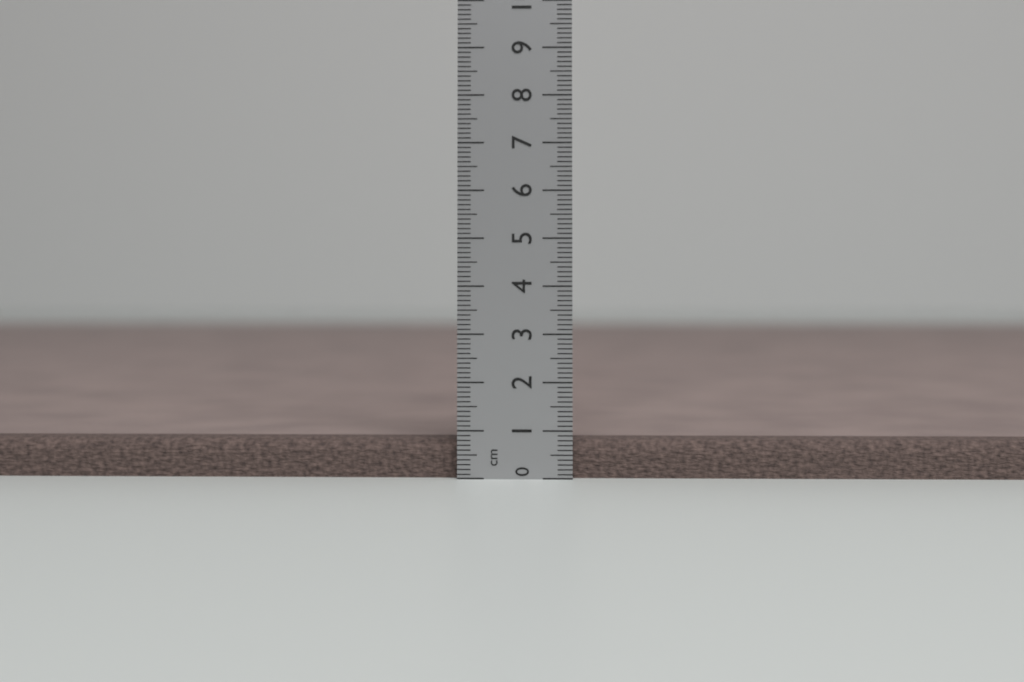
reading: 0.8 cm
